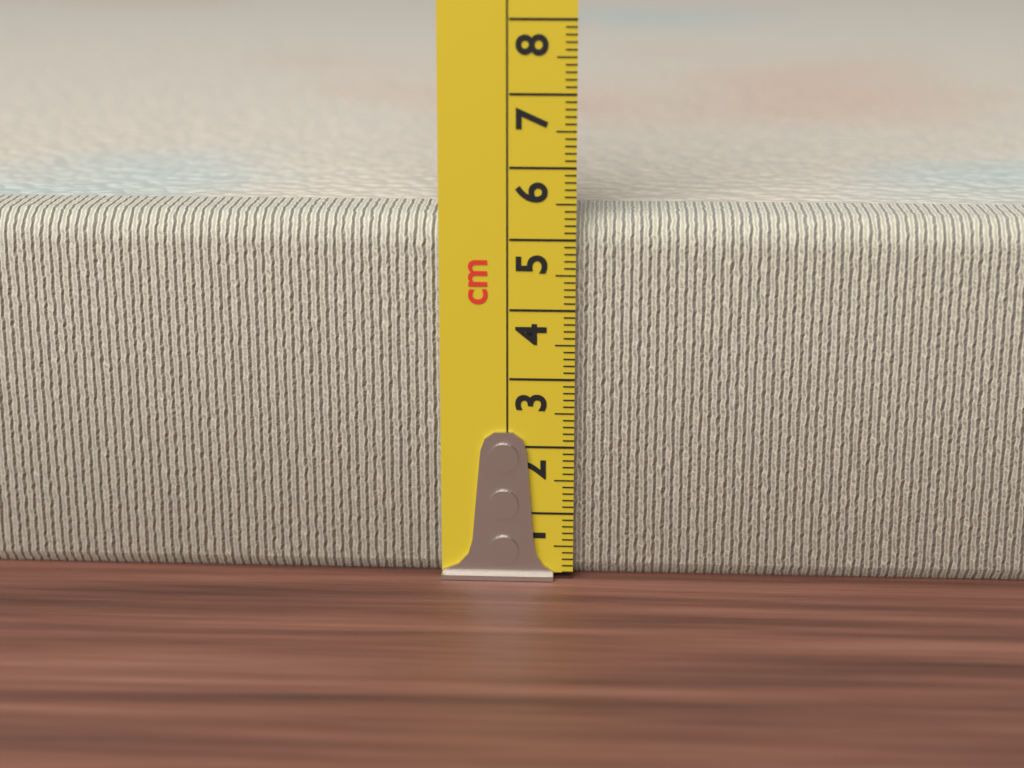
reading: 5.3 cm
